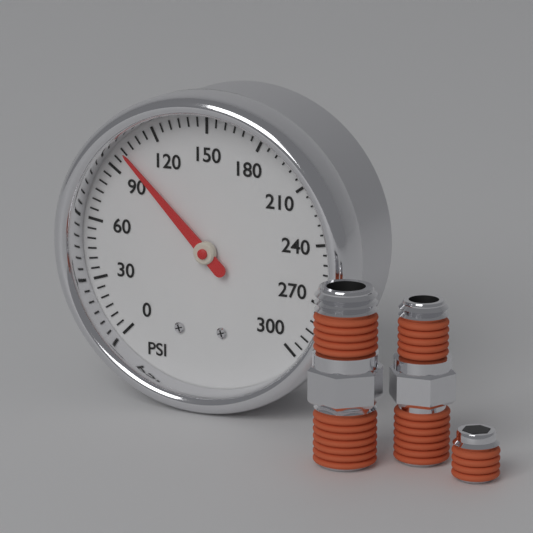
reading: 100 psi
